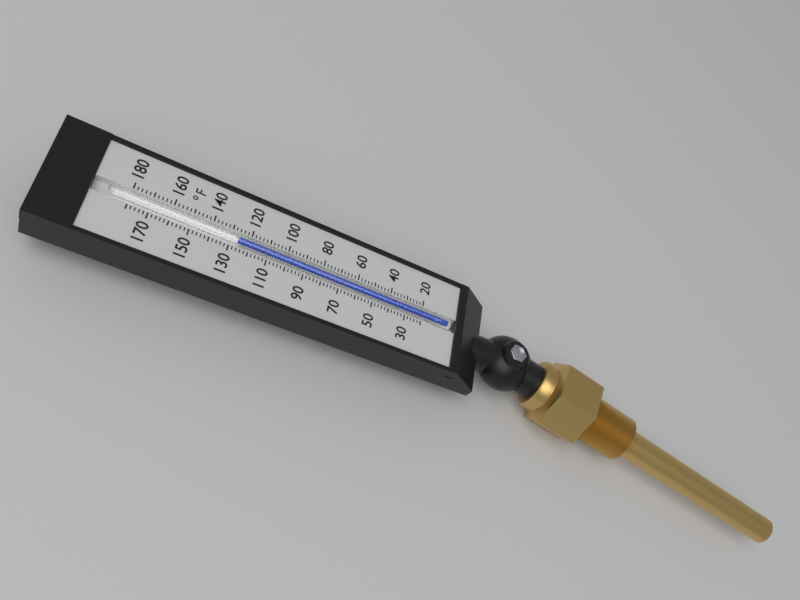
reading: 126 °F
